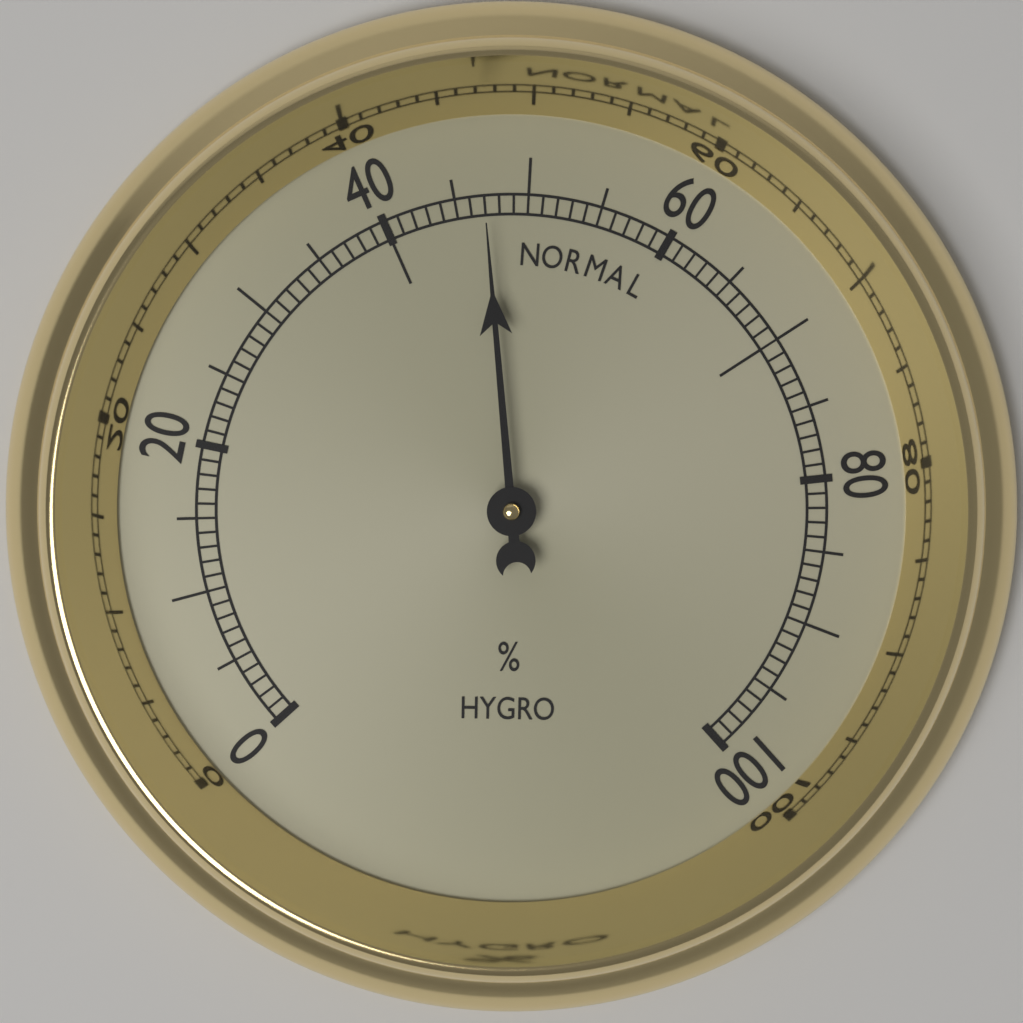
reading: 47 %
